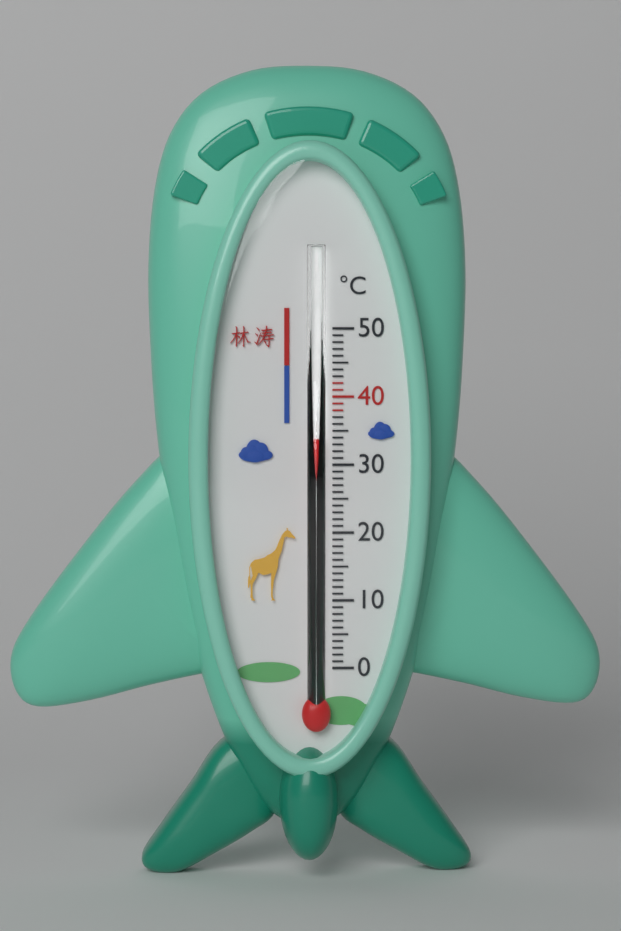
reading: 34 °C
